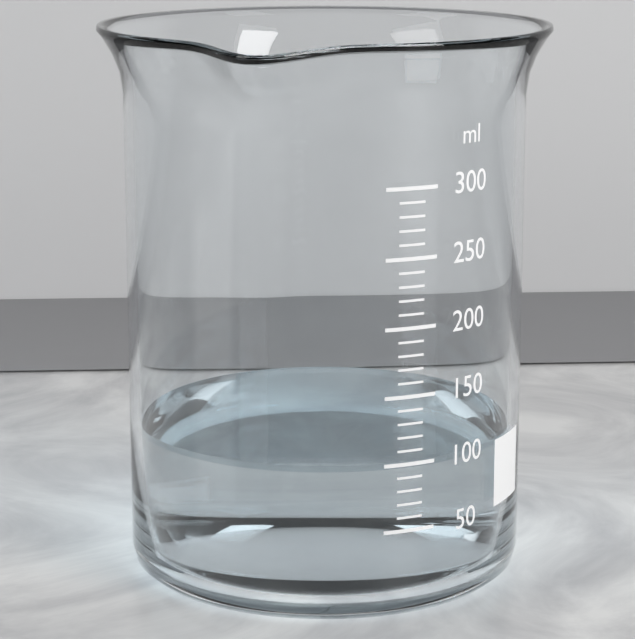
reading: 100 ml
